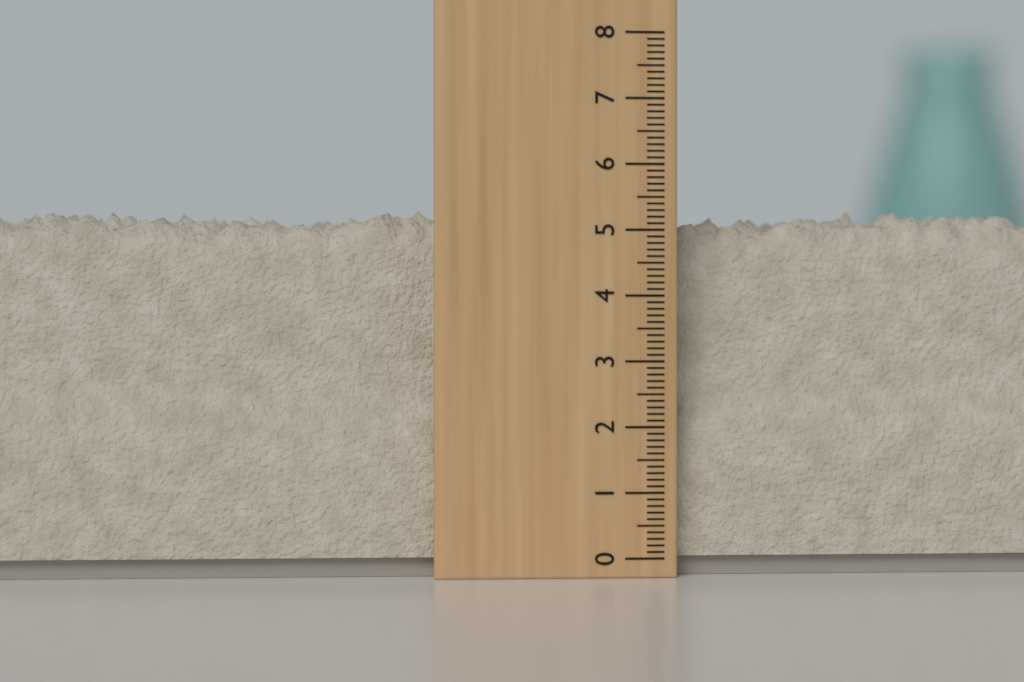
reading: 5.4 (no unit)
